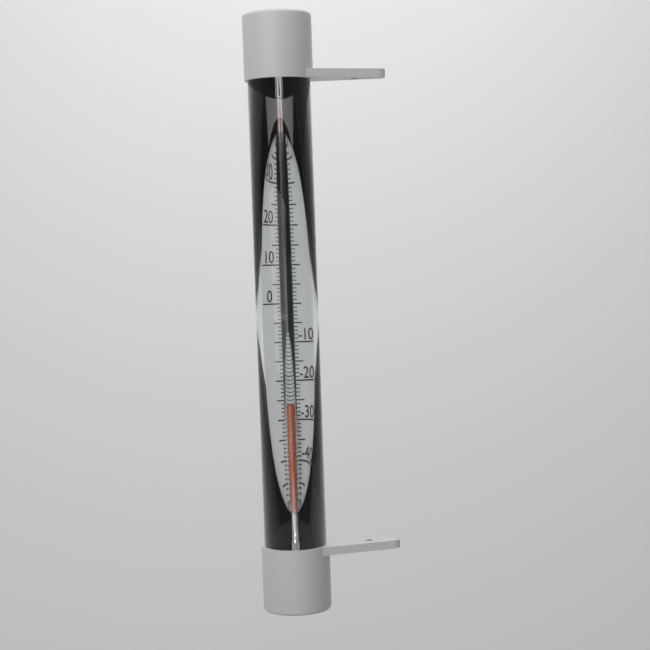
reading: -27 °C
